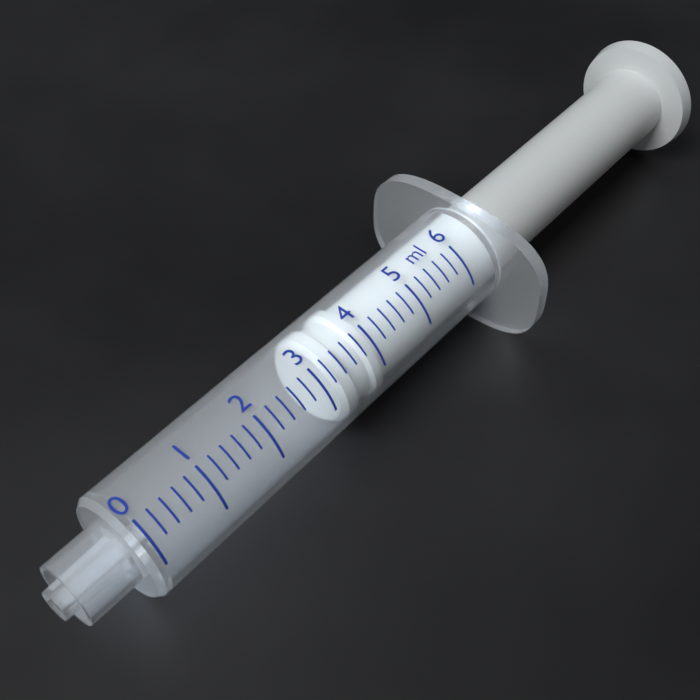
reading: 3.2 ml
